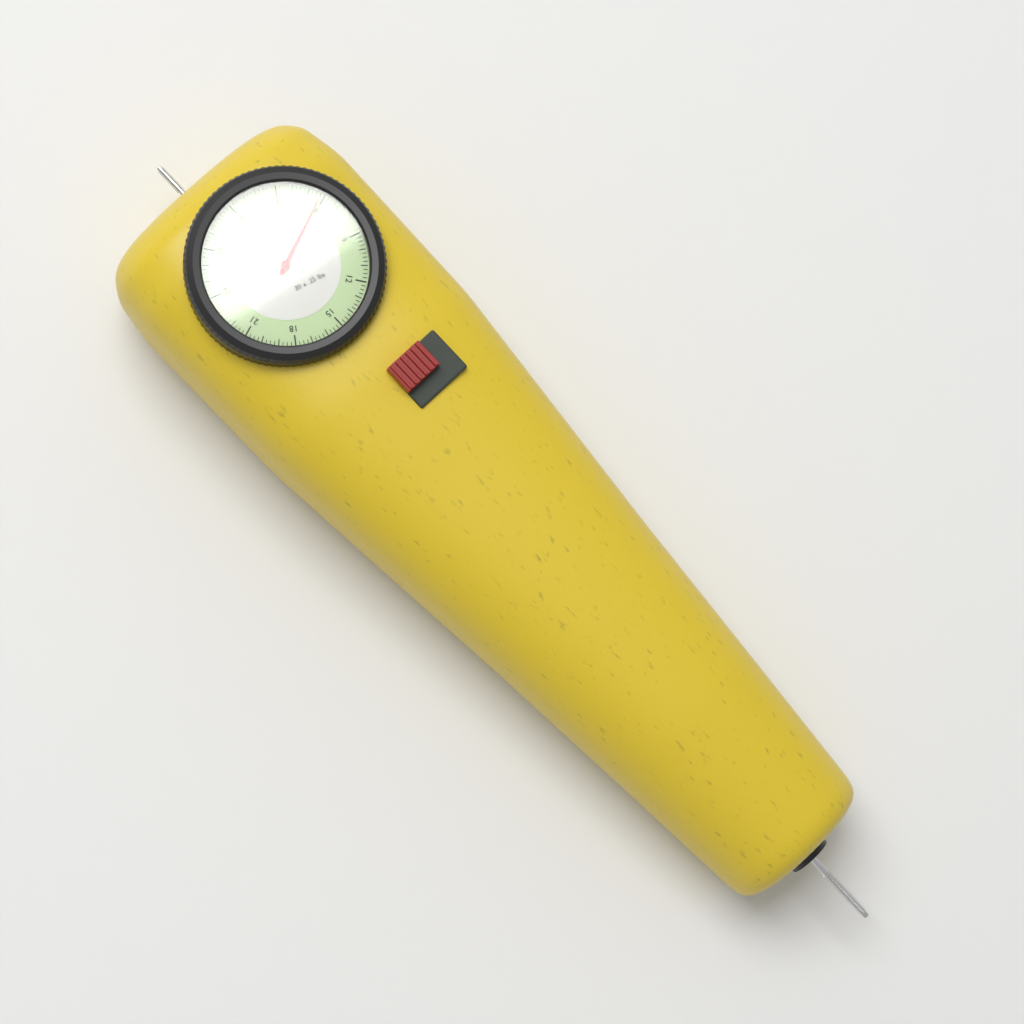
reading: 5.75 lbs
